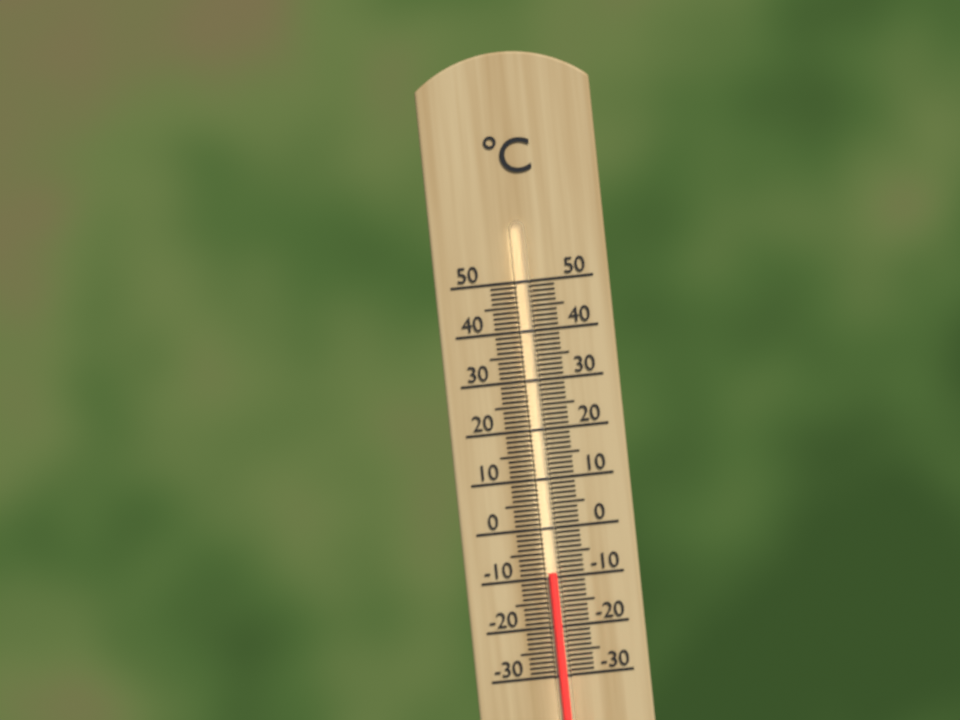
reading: -9 °C
